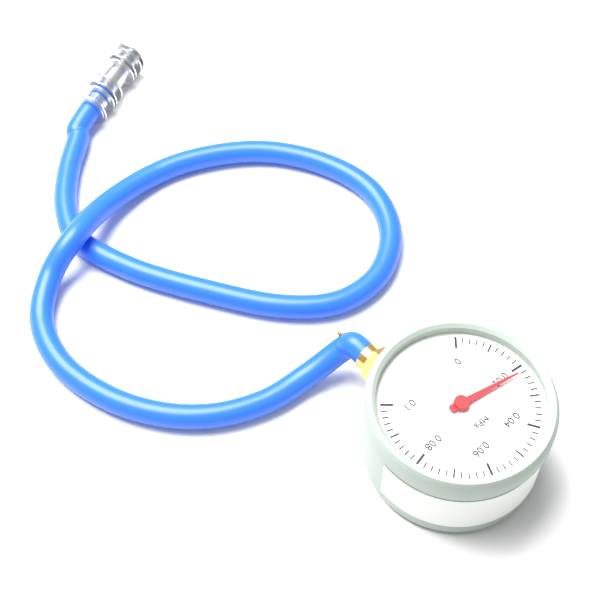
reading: 0.022 MPa
